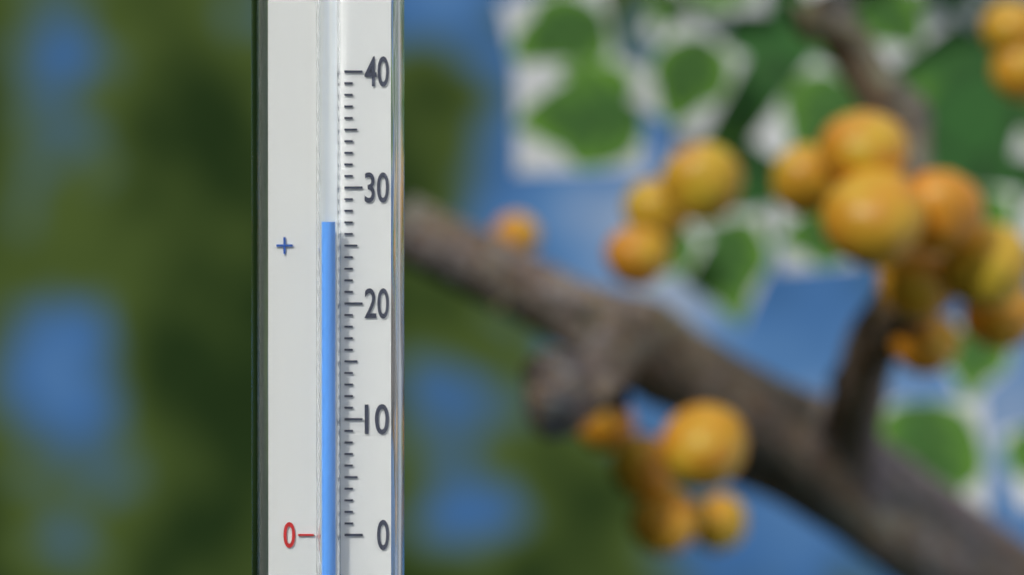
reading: 27 (no unit)
